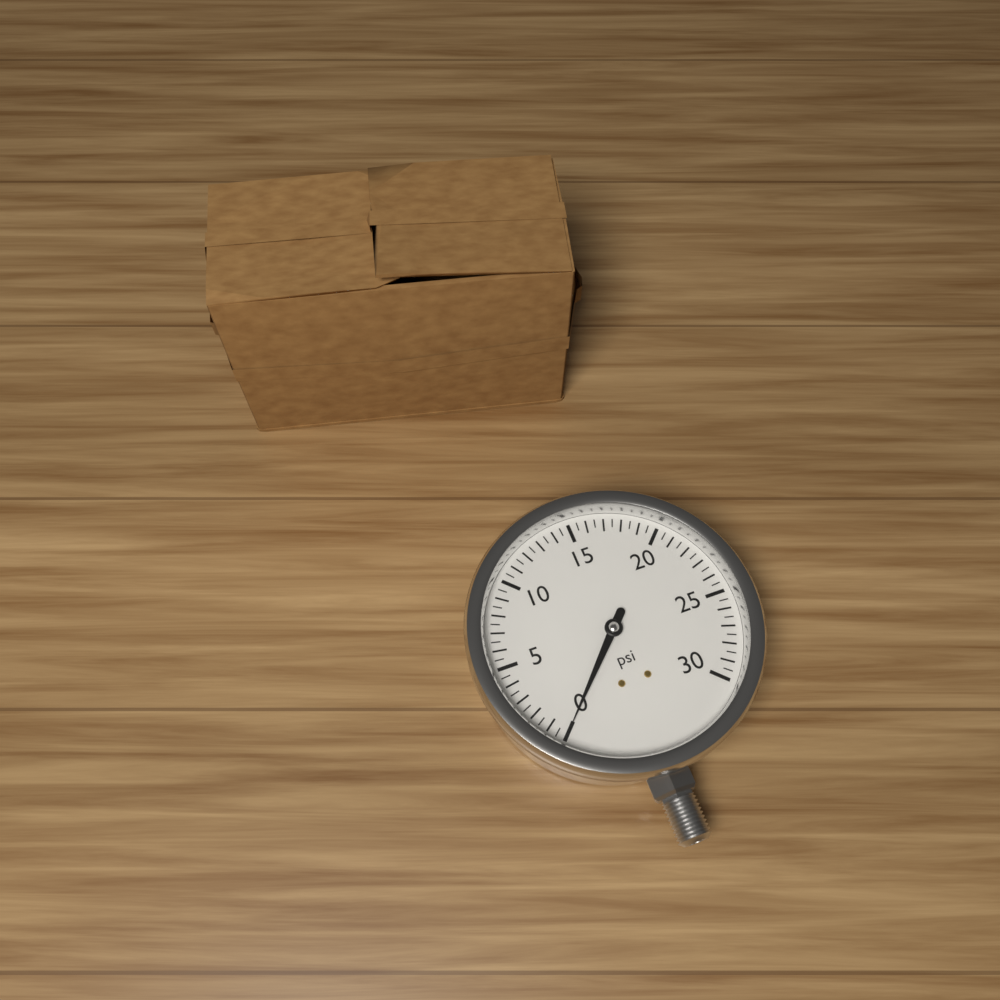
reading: 0.0 psi
